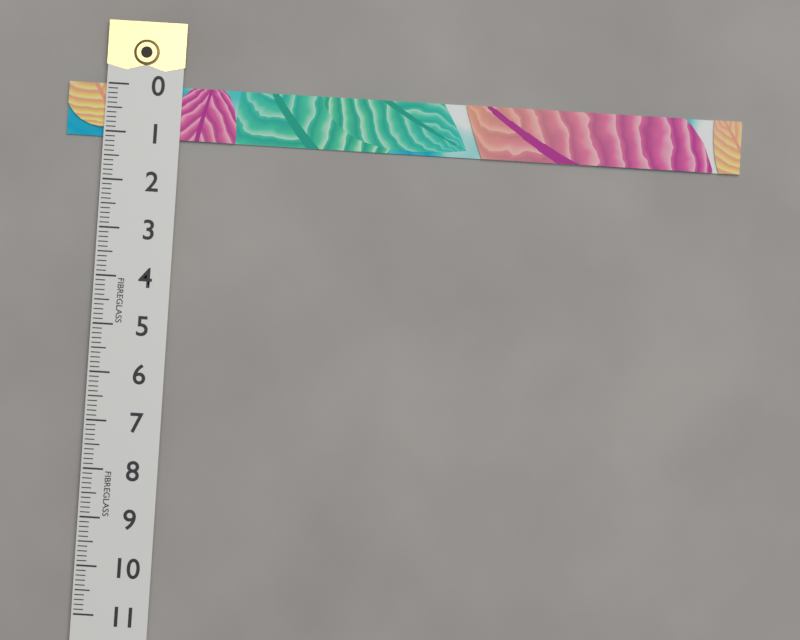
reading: 1.1 (no unit)
